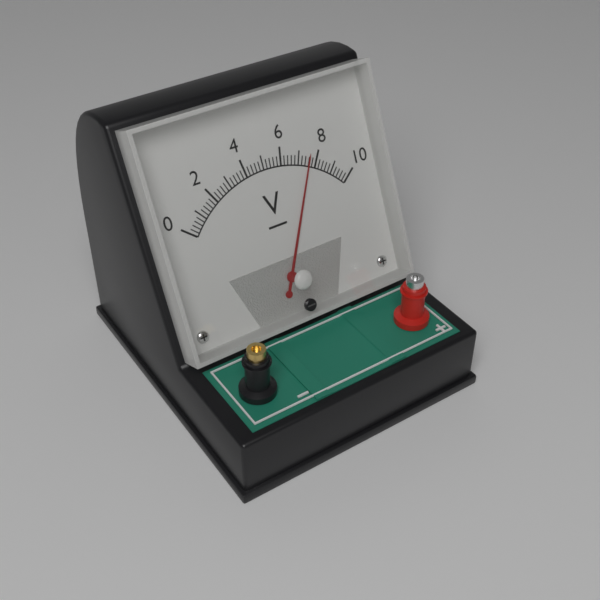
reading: 7.6 V
